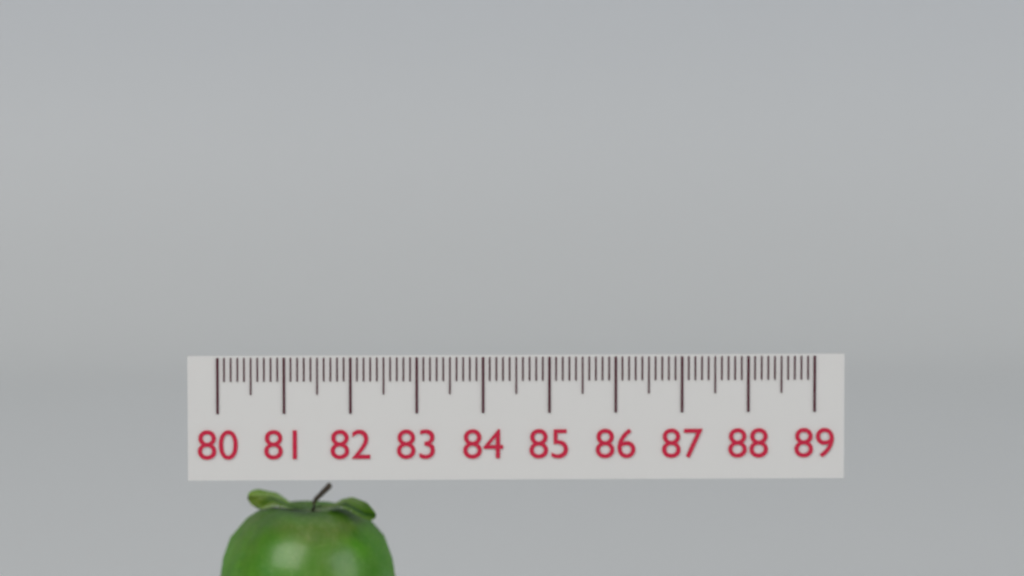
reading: 82.7 (no unit)
